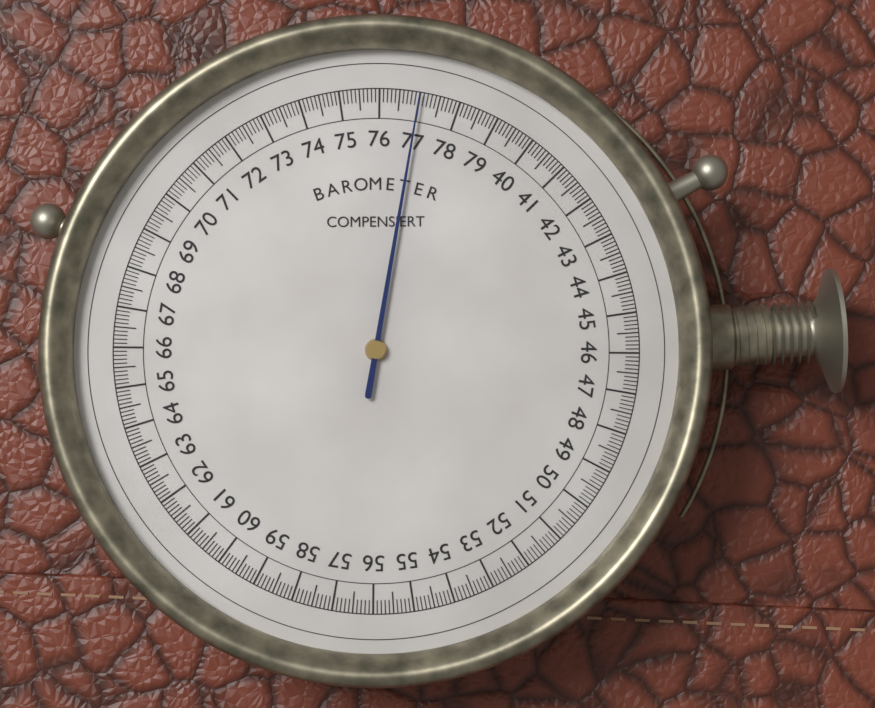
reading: 77.0 (no unit)
